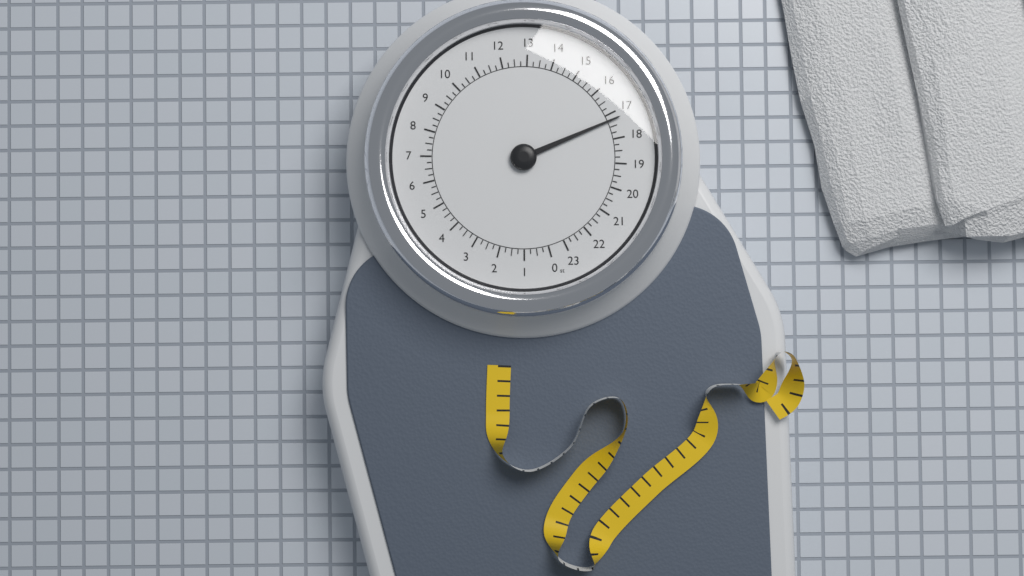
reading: 17.25 st
